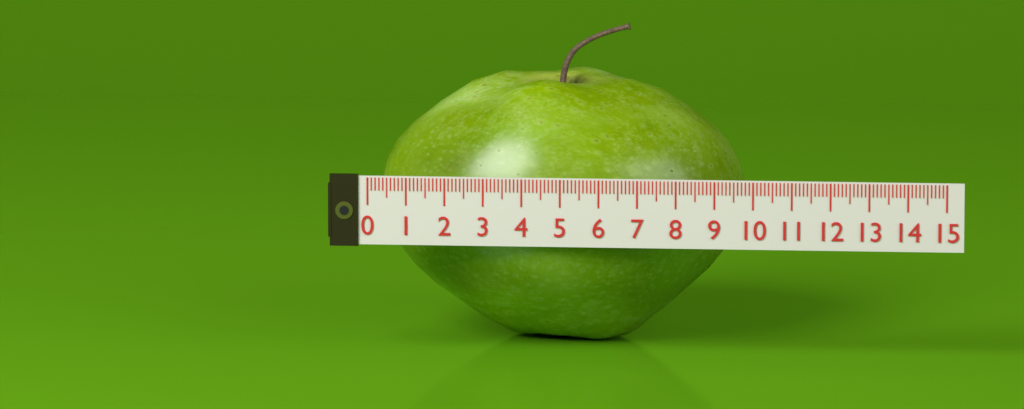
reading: 9.6 (no unit)
